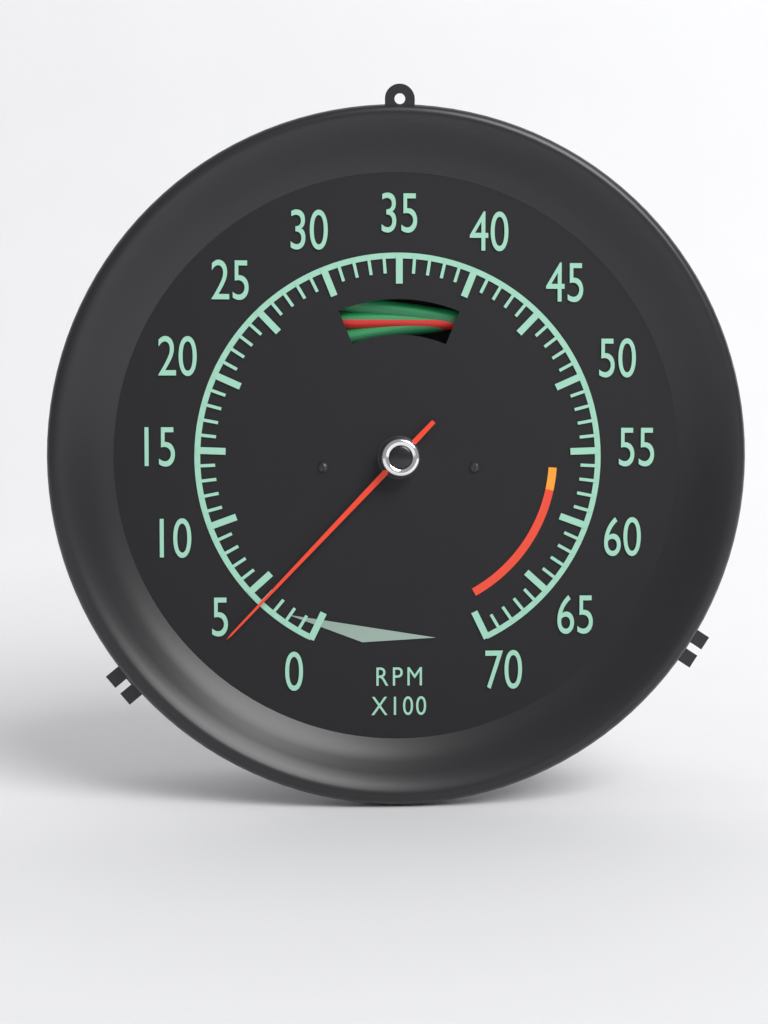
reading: 4 RPM x100
